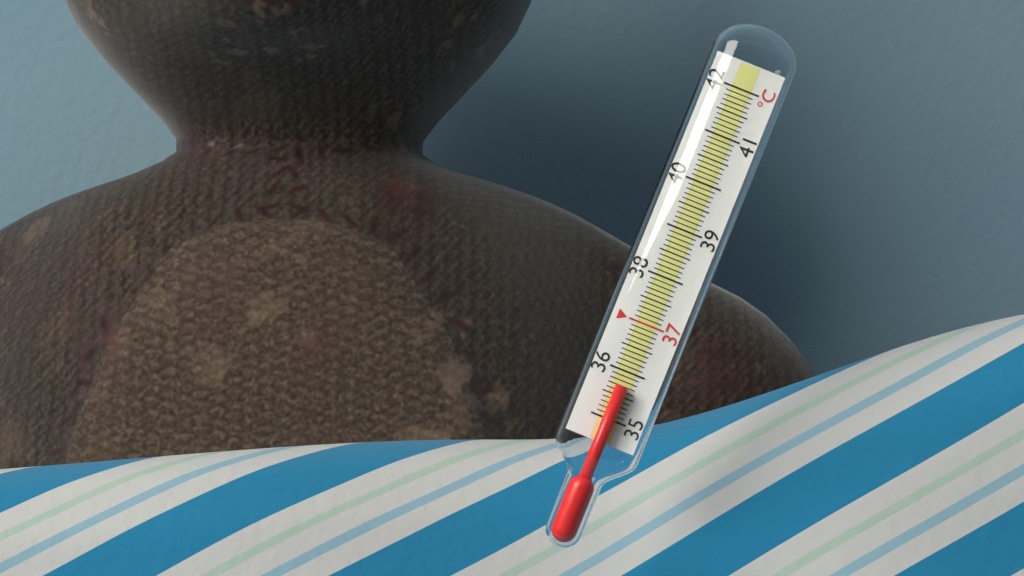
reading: 35.7 °C
